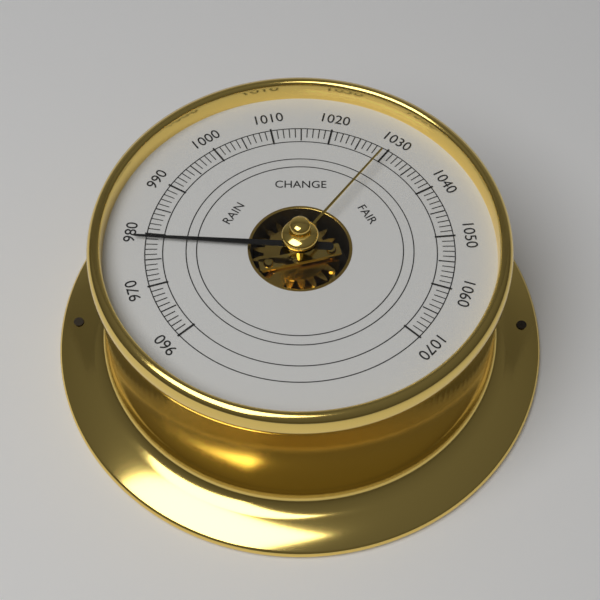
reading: 979 (no unit)
